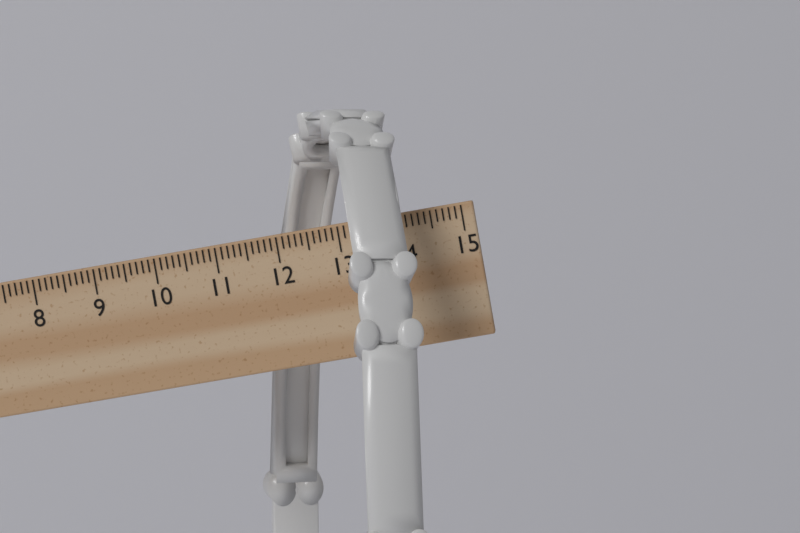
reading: 14.3 cm
